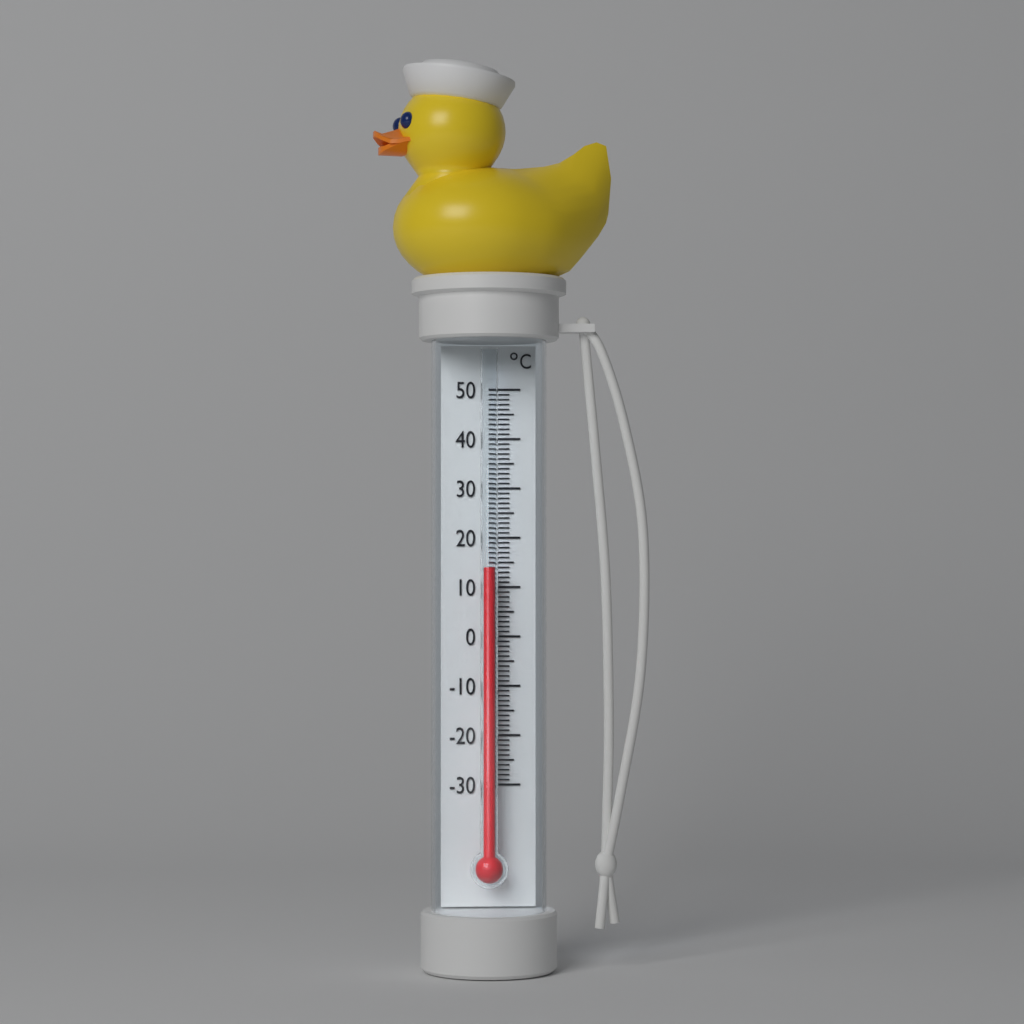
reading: 14 °C
